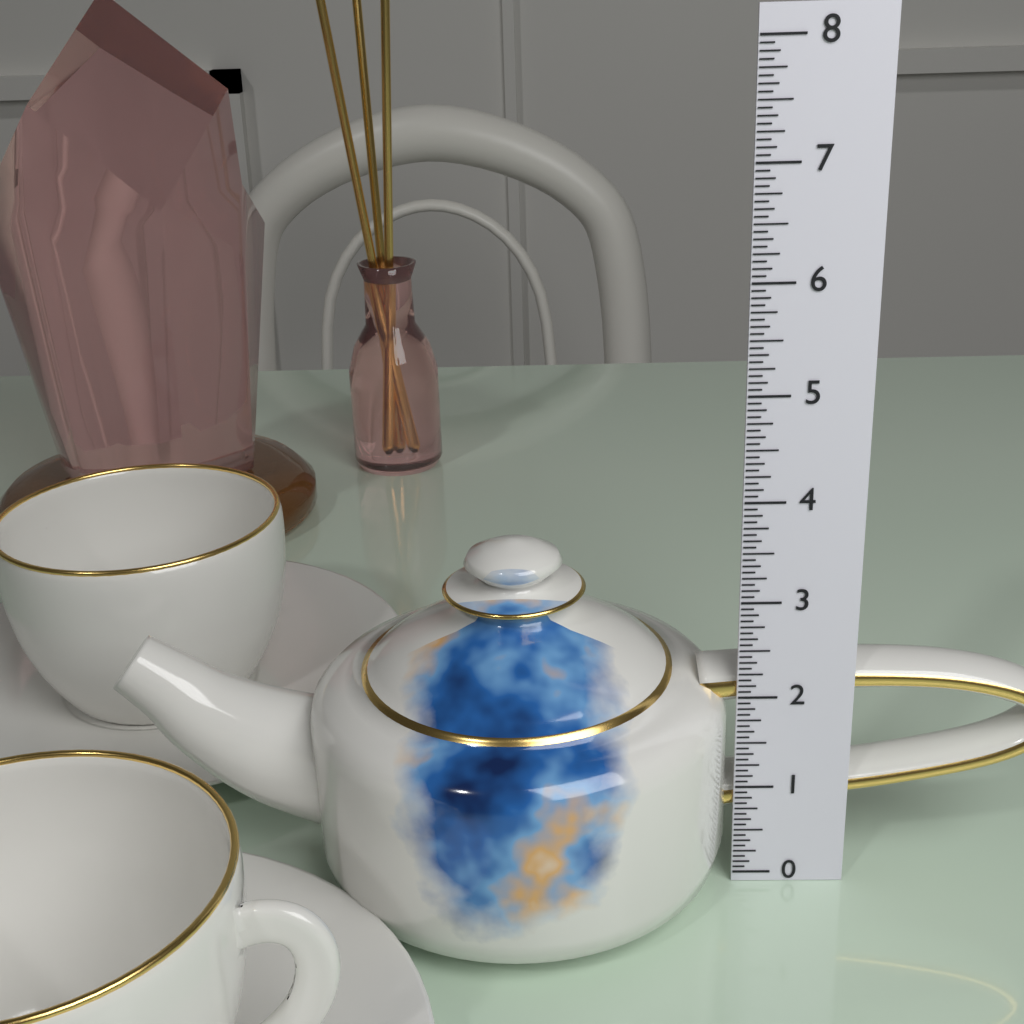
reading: 3.5000 (no unit)
